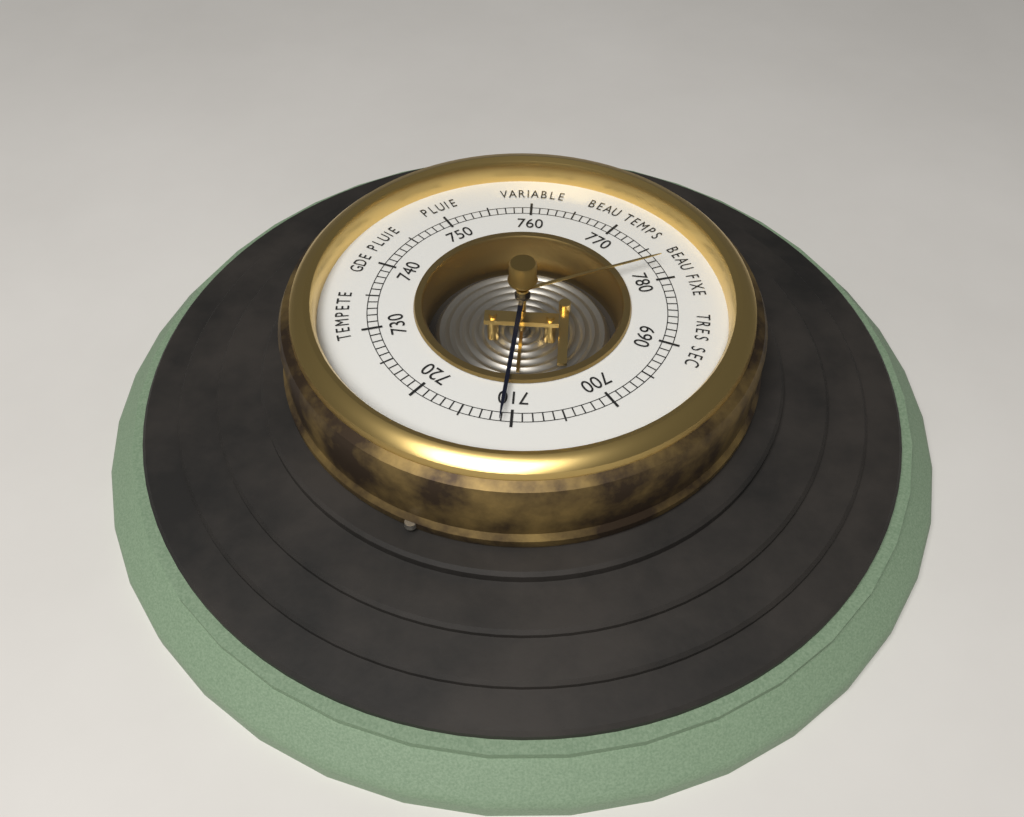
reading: 711 (no unit)
